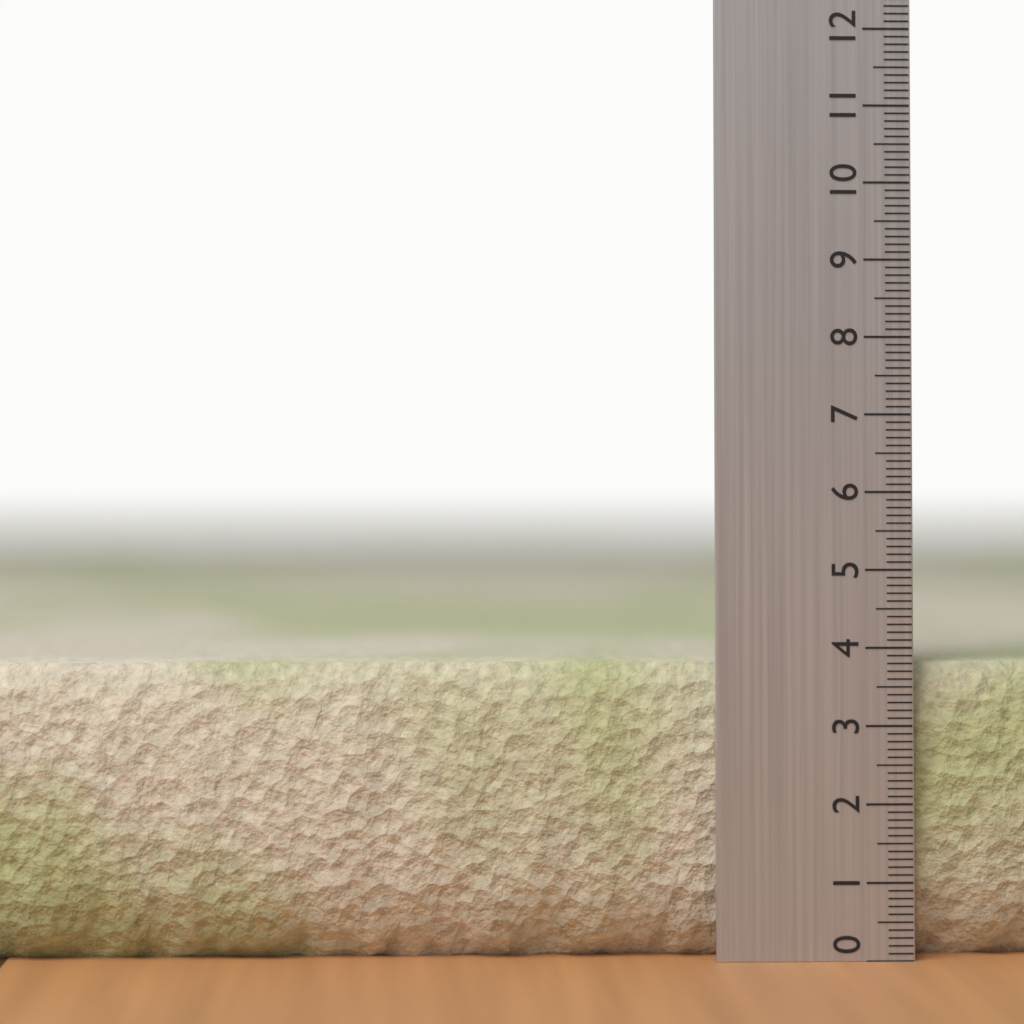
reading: 3.8 (no unit)
